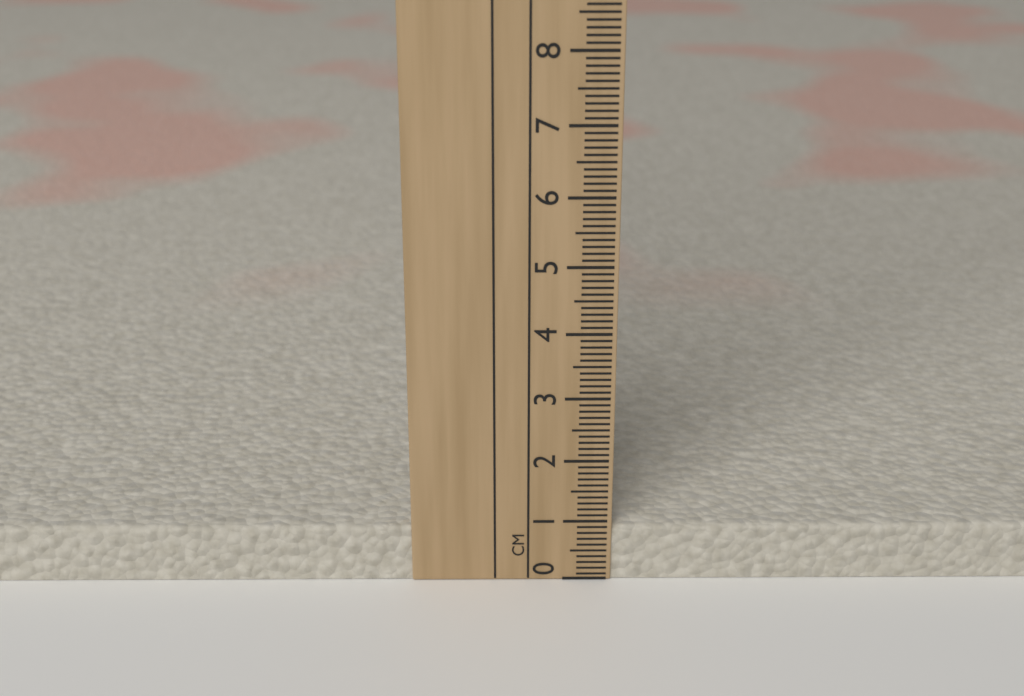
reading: 0.9 cm
